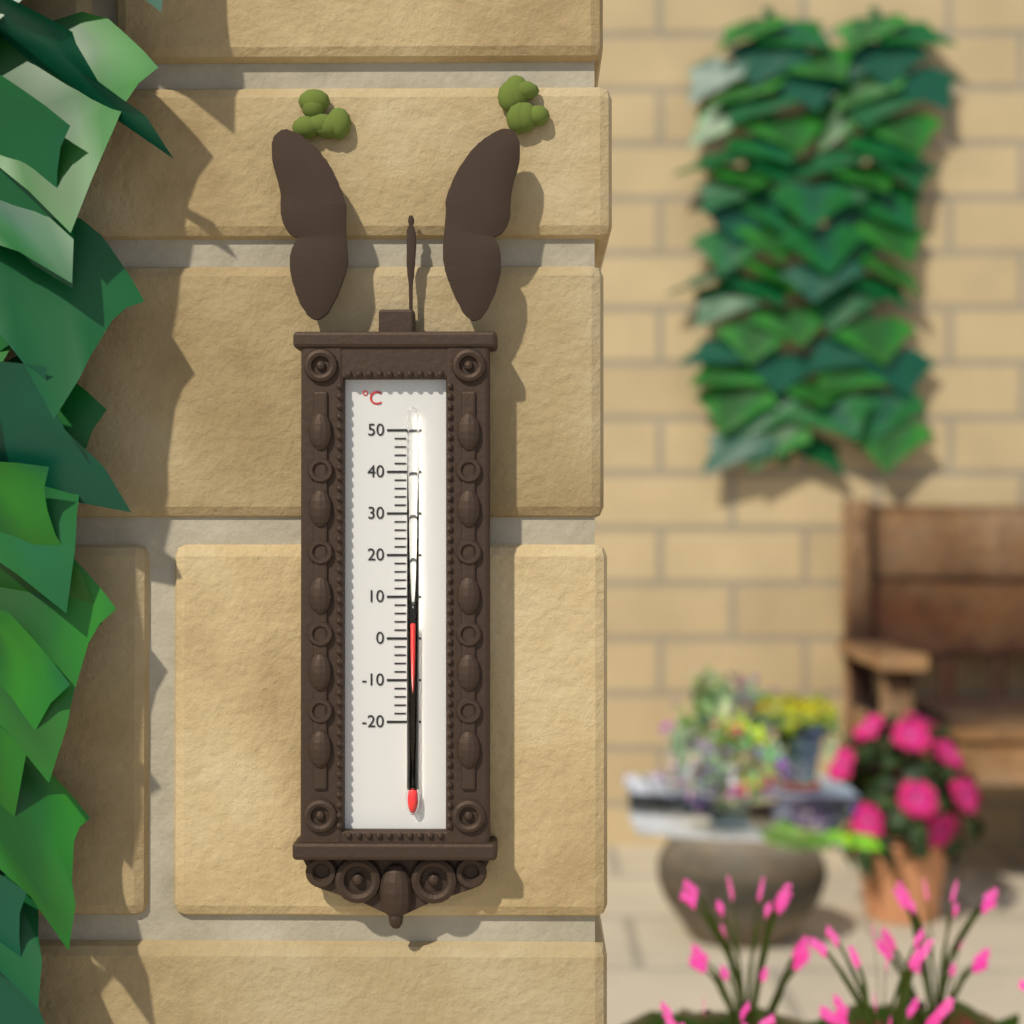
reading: 4 °C
